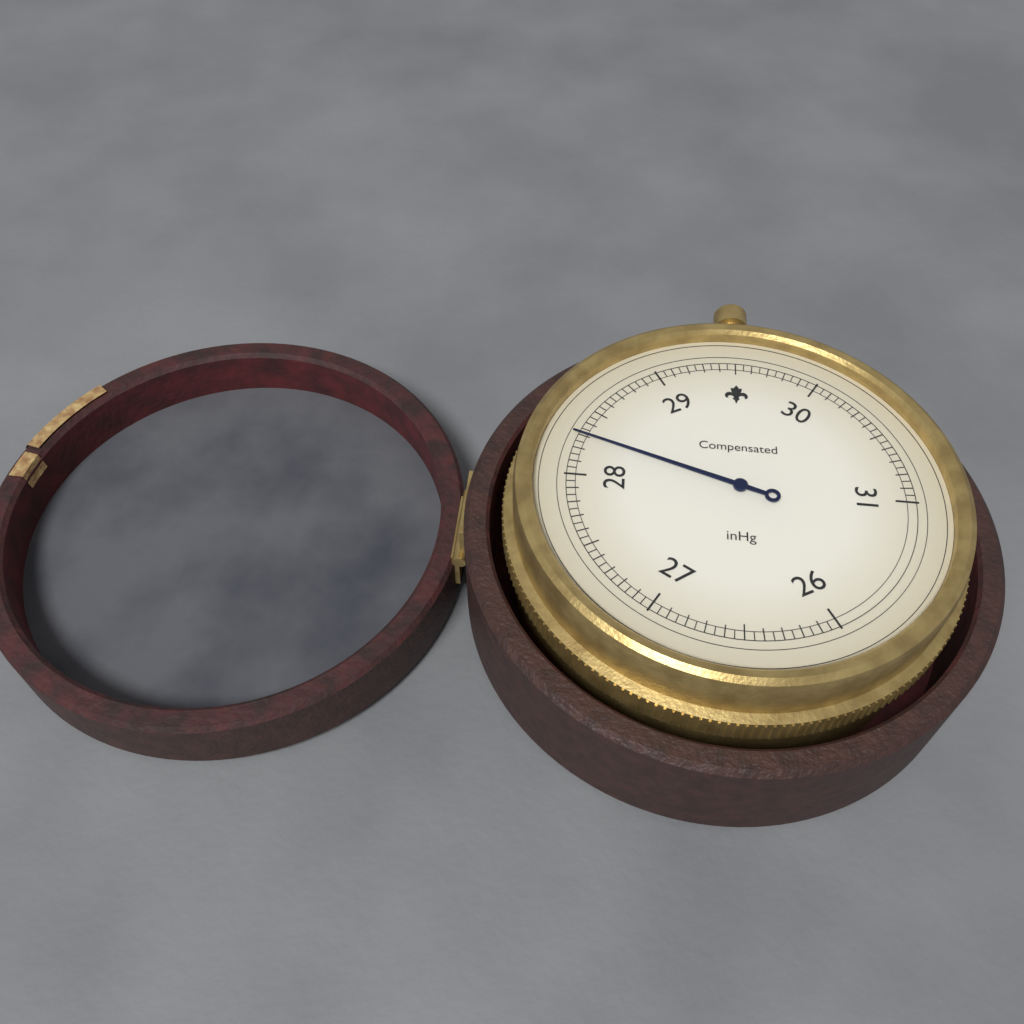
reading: 28.30 inHg
